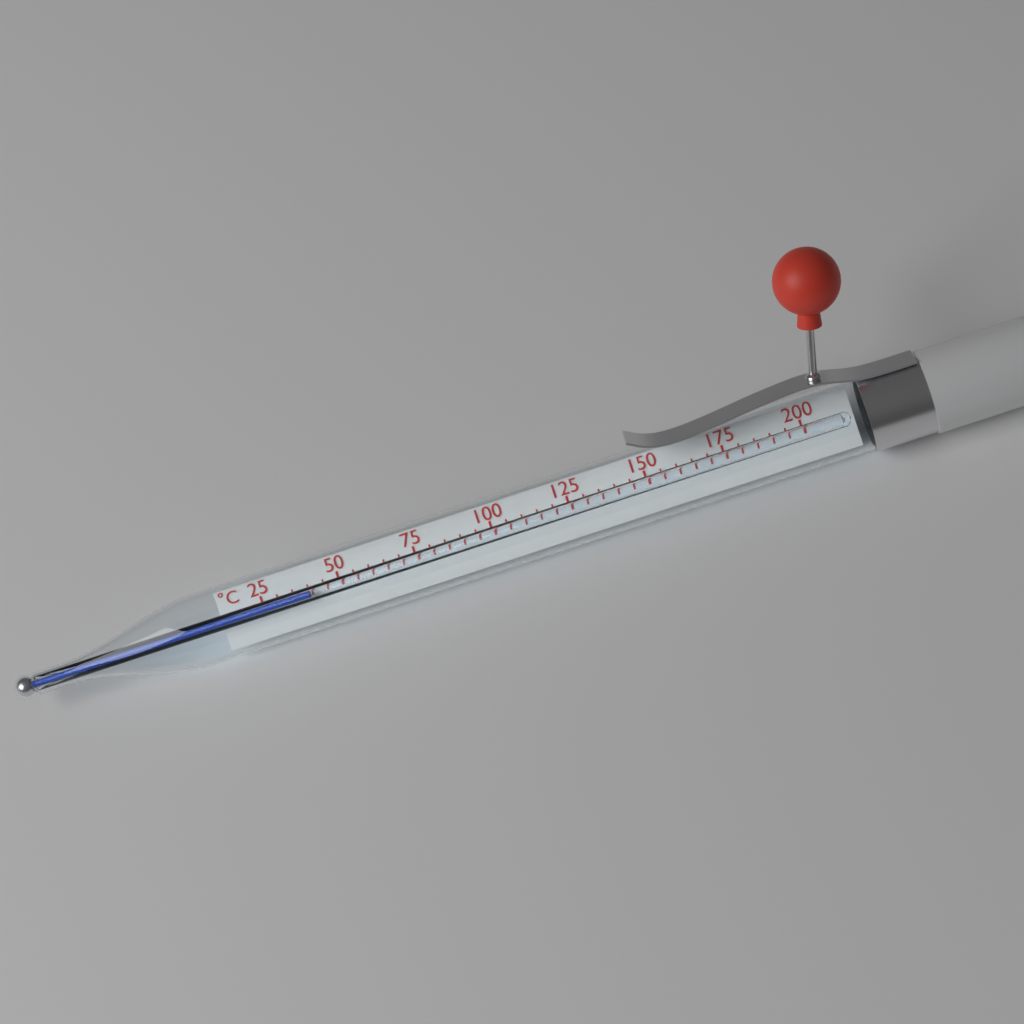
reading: 40 °C
